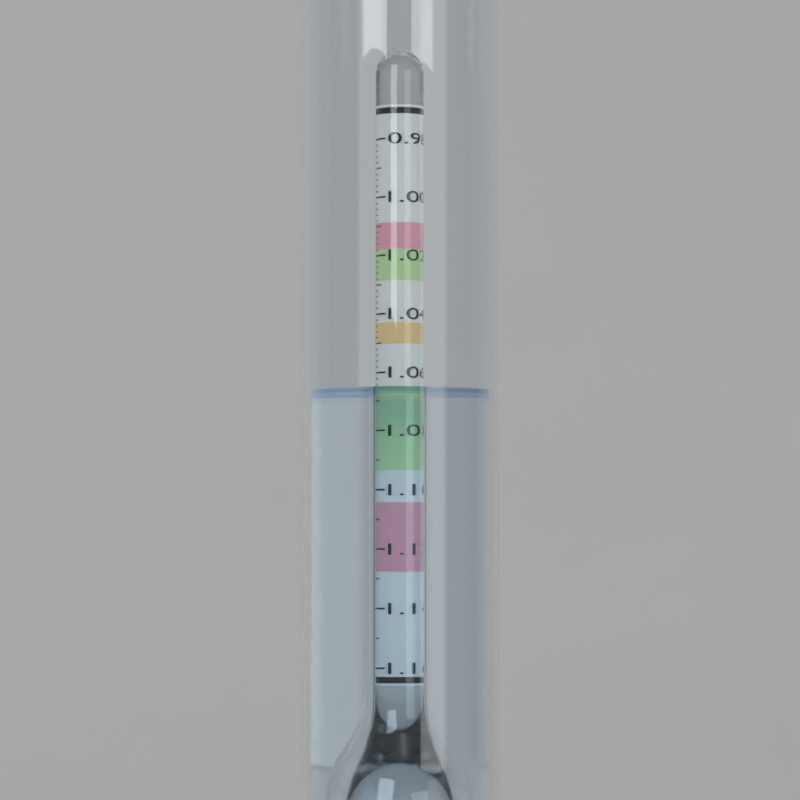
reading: 1.066 (no unit)
